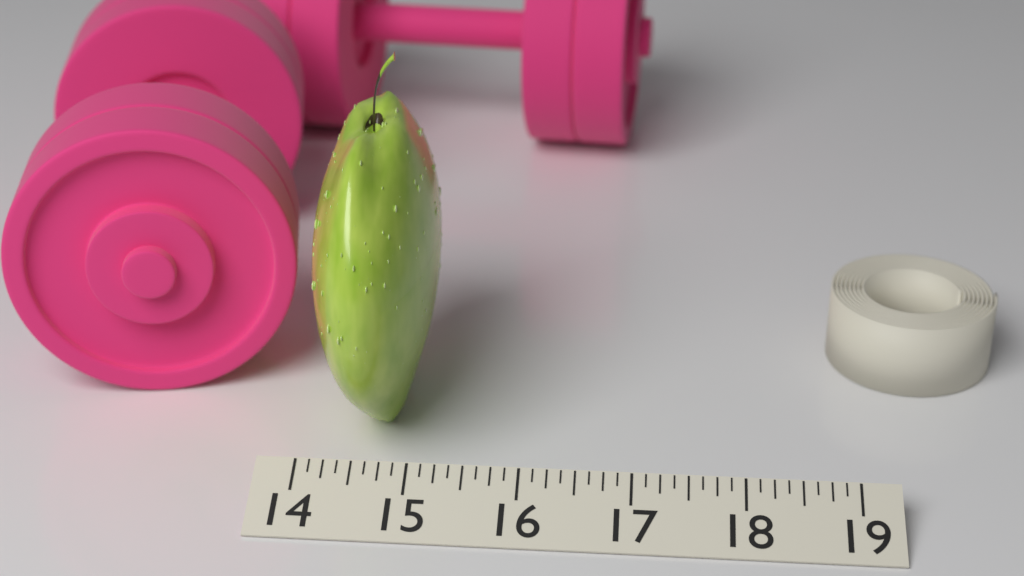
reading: 15.125 (no unit)
